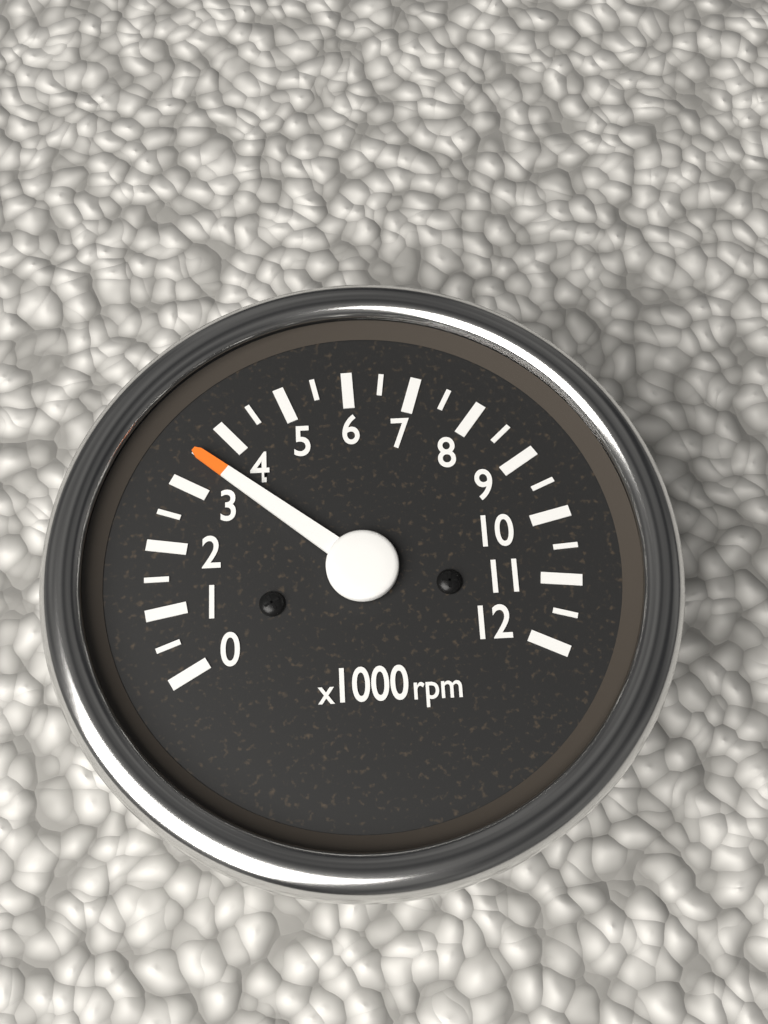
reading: 3500 rpm
